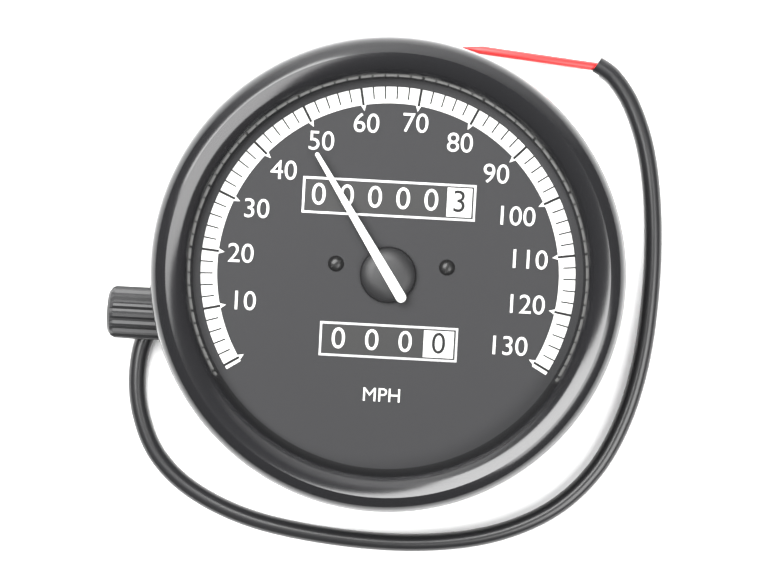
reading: 48 MPH
